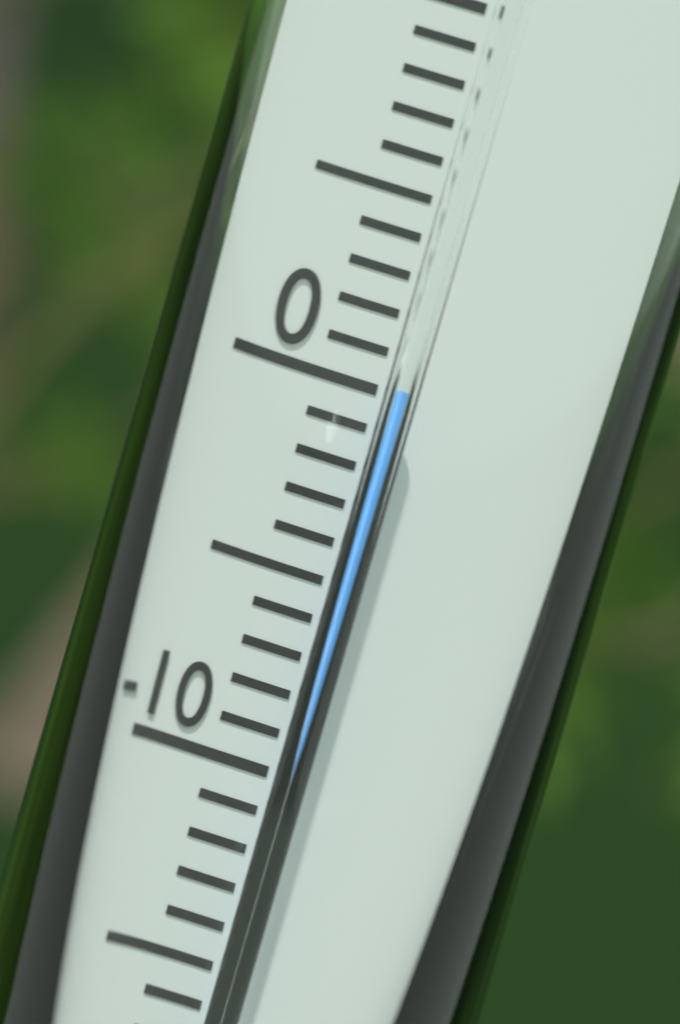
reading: 0 °C
